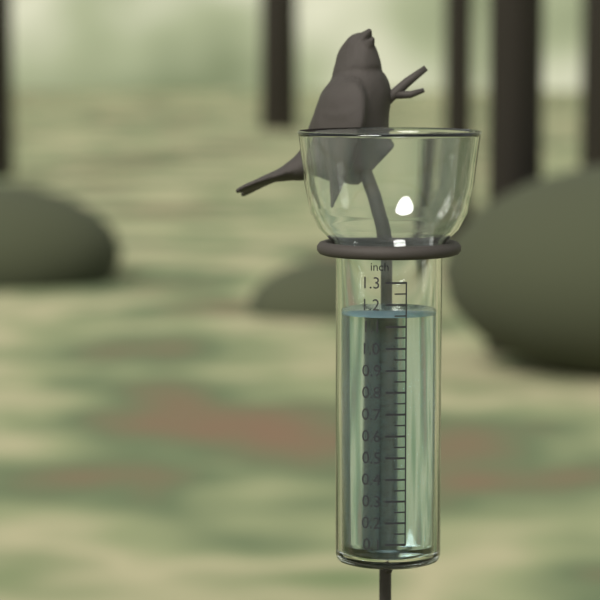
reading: 1.15 inch
